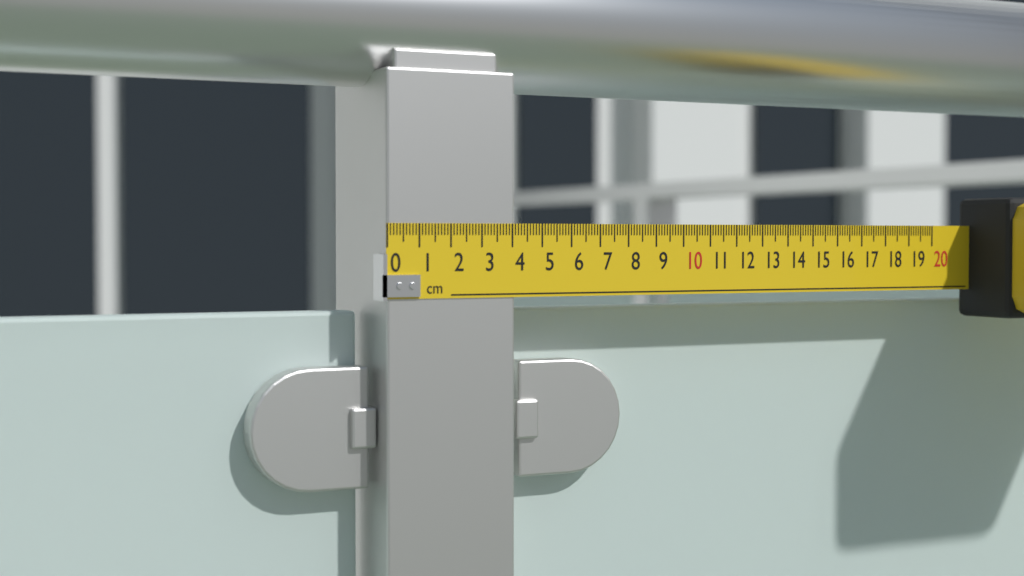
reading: 4.1 cm
